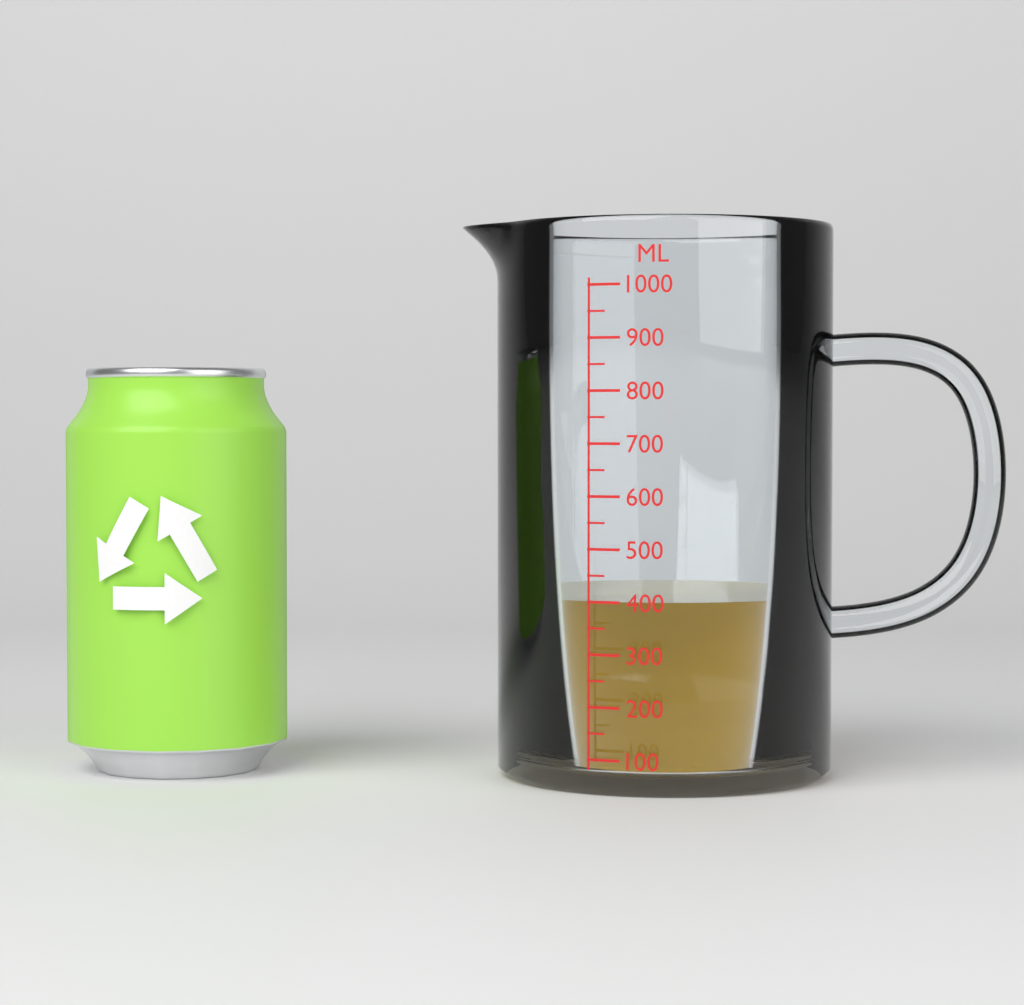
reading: 400 ml
